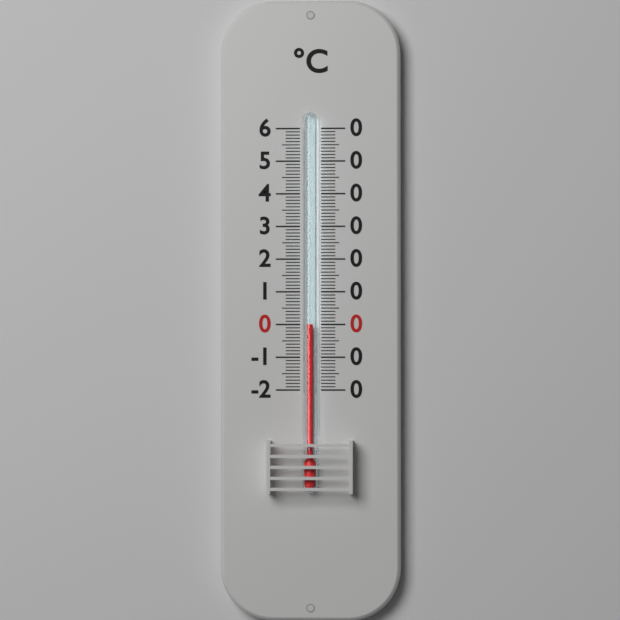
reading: 0 °C
